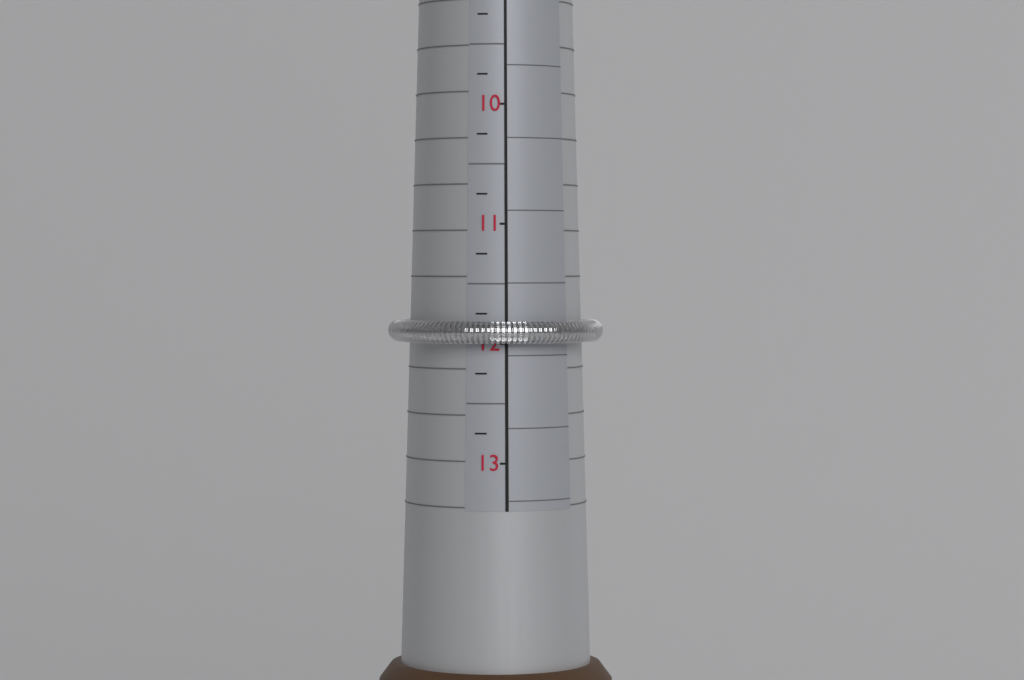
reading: 12.00 (no unit)
